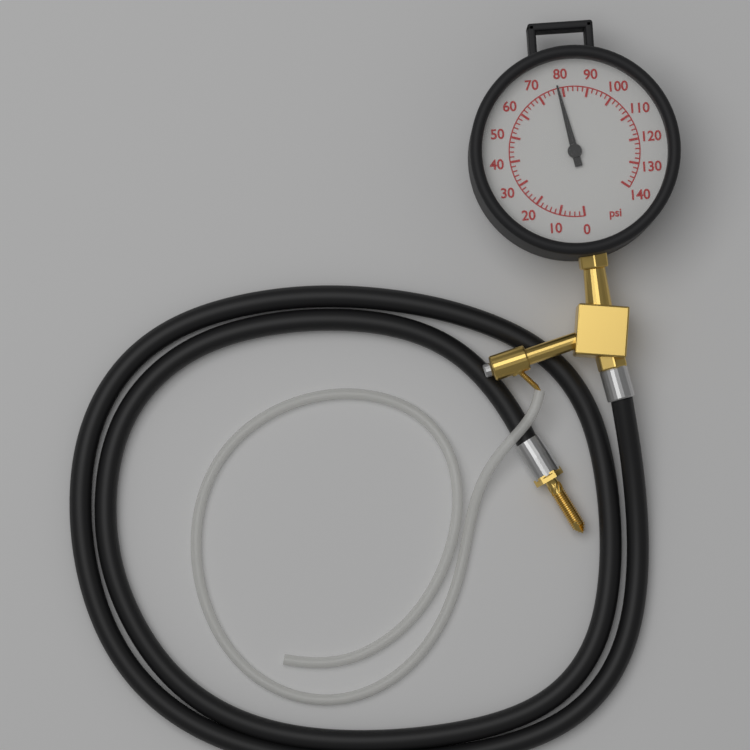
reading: 78 psi
